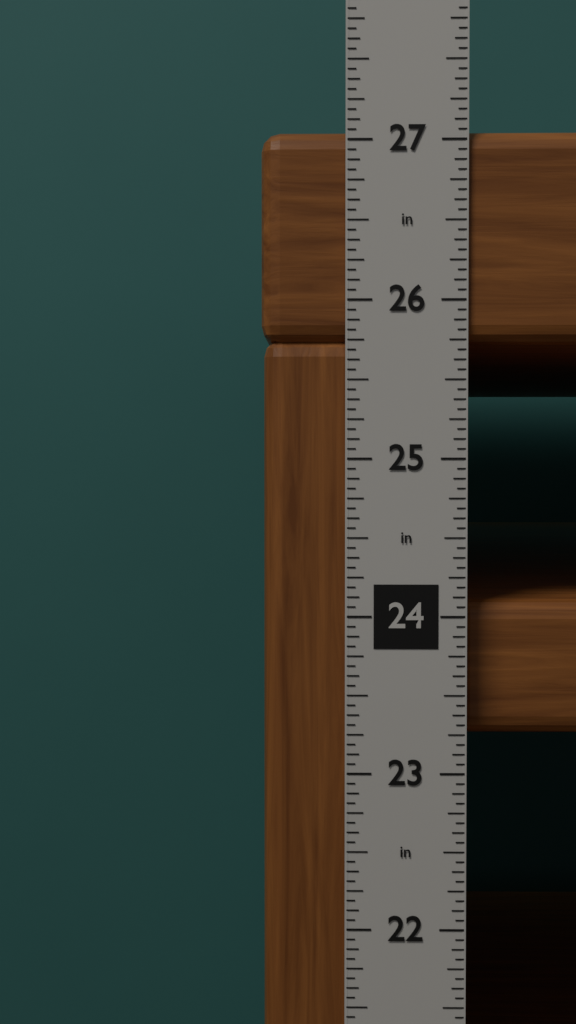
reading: 27.0625 in
